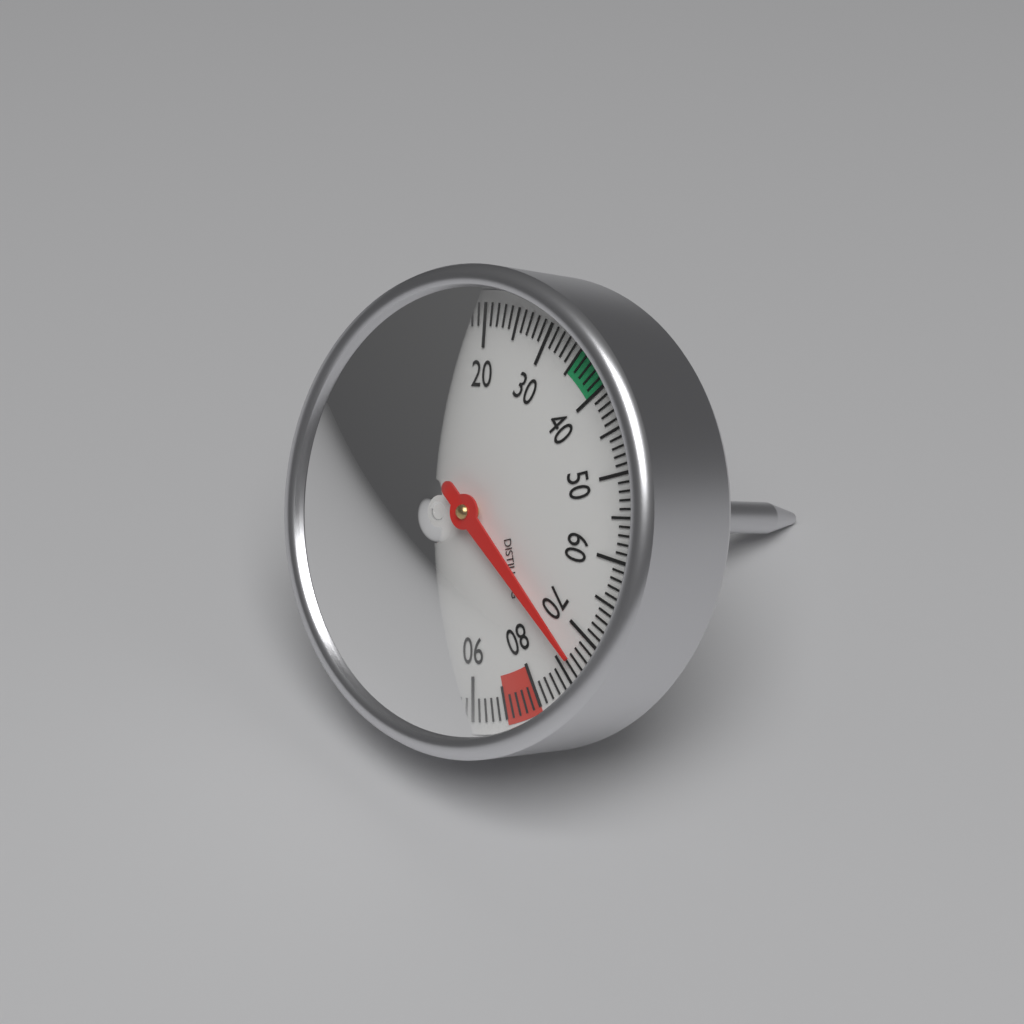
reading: 73 °C
